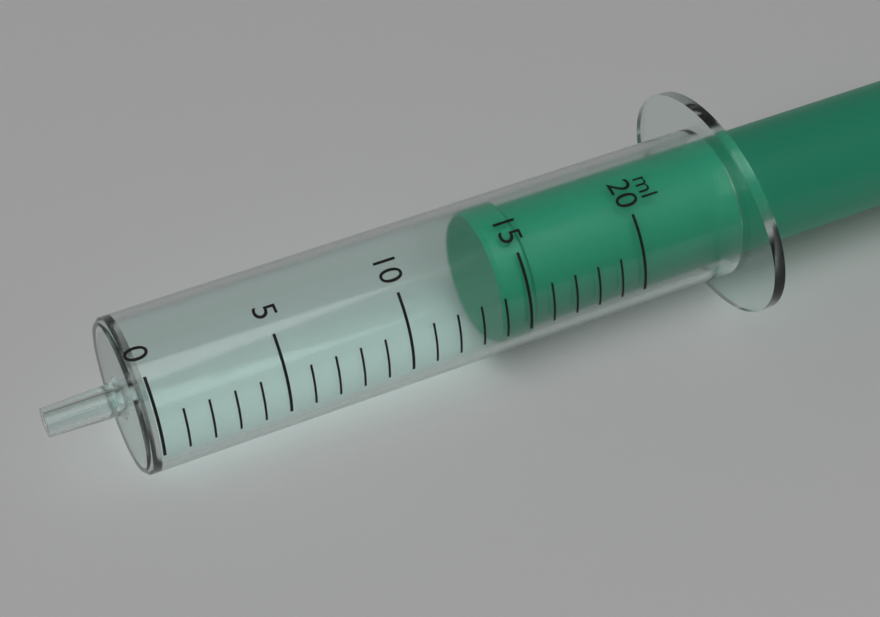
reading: 14 ml
